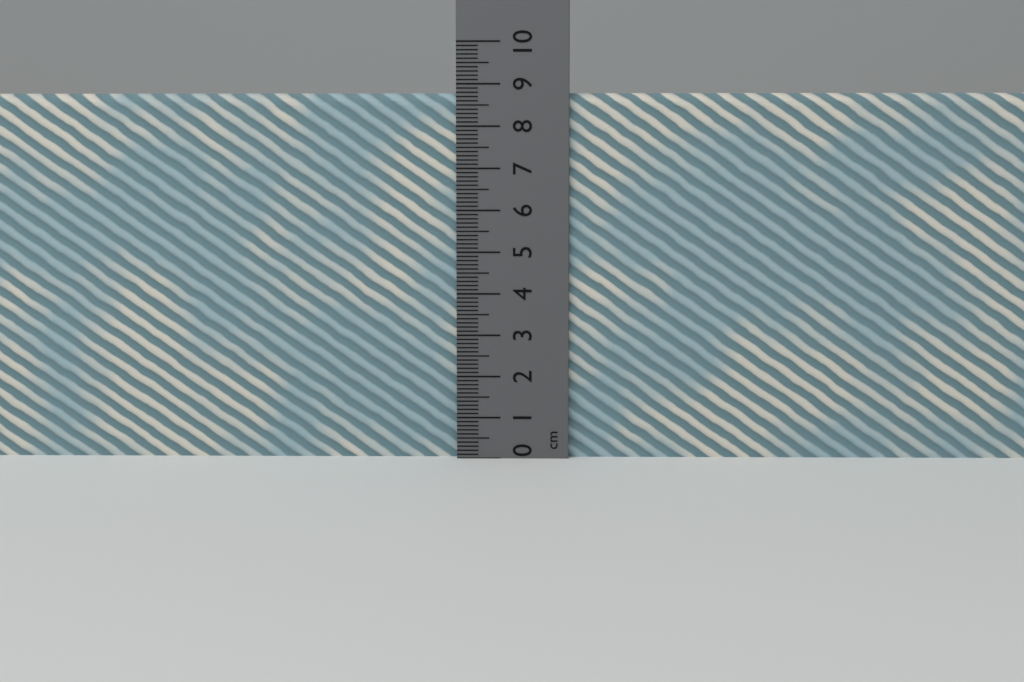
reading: 8.8 cm
